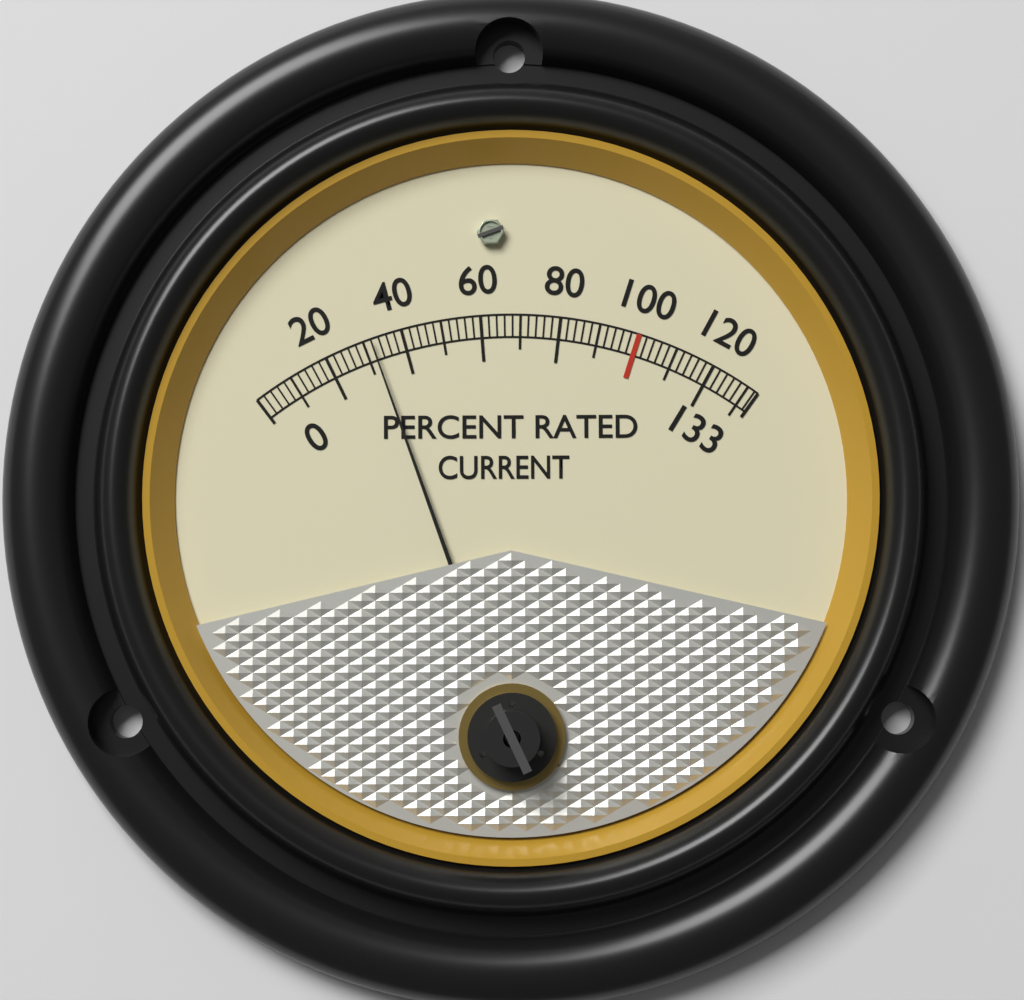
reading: 32 %
